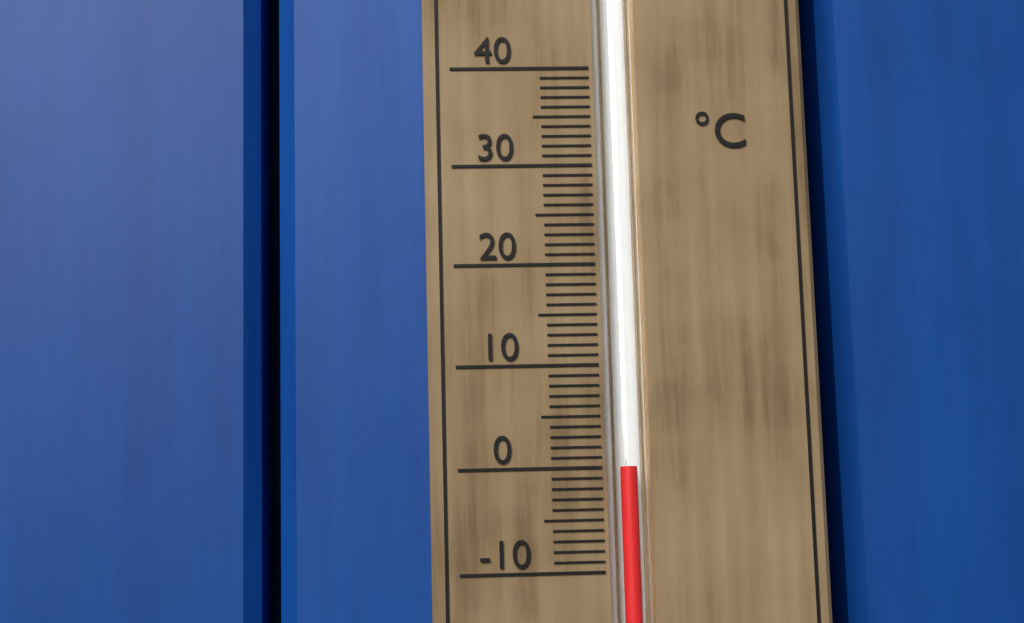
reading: 0 °C
